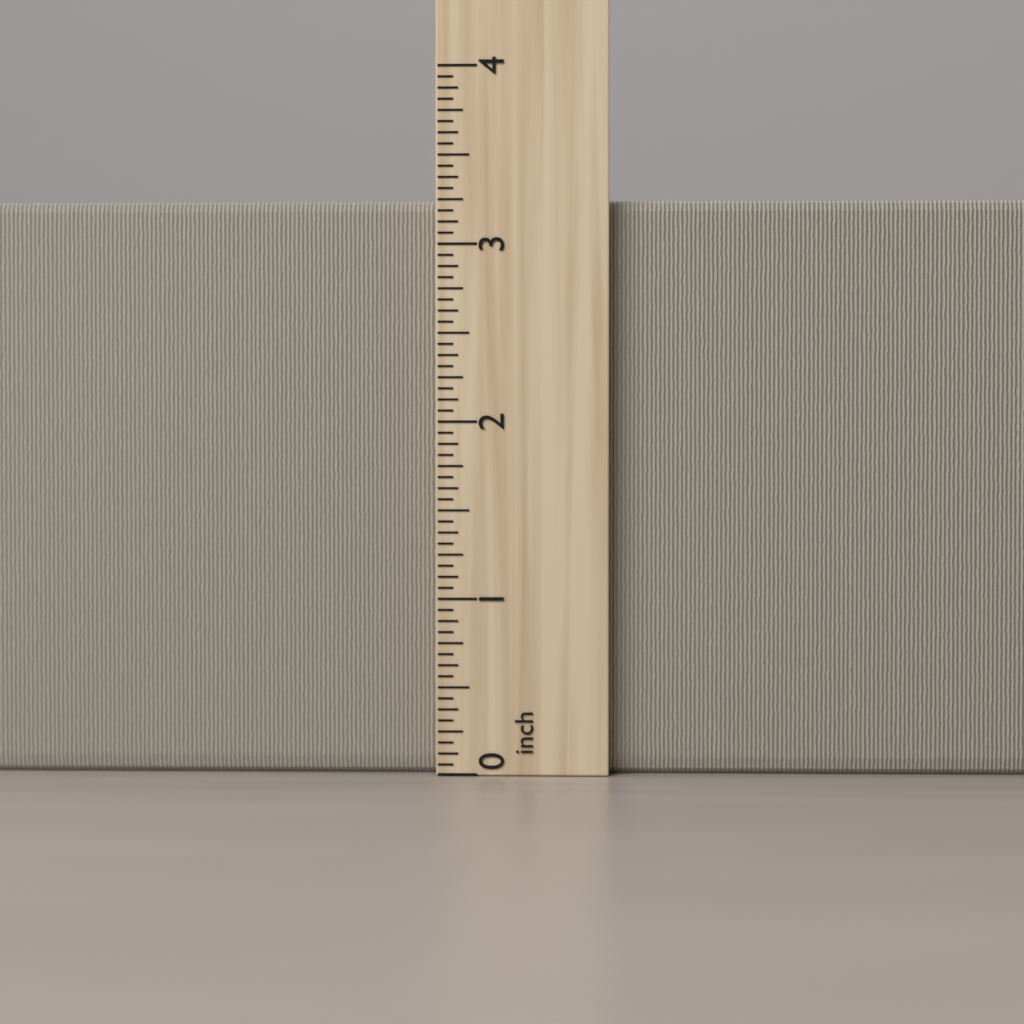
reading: 3.2500 inch
